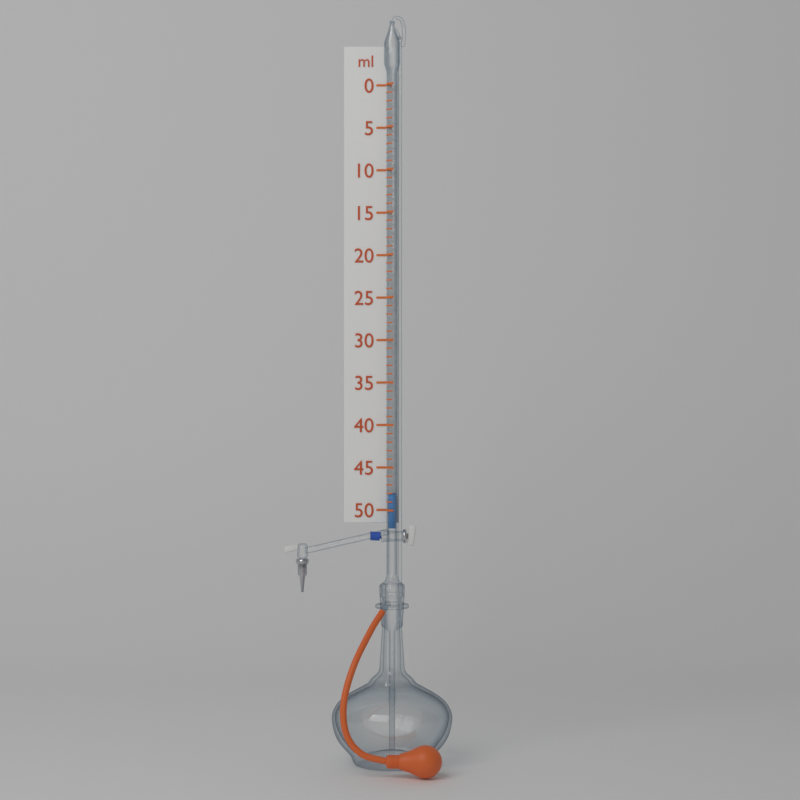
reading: 48 ml
